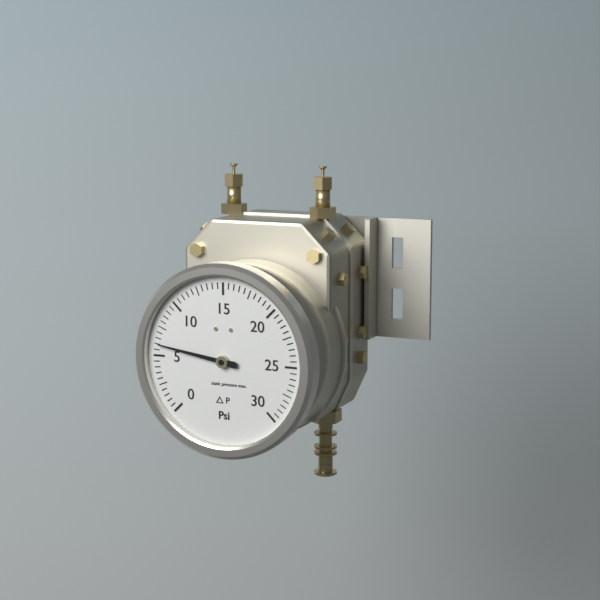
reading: 6.0 psi
